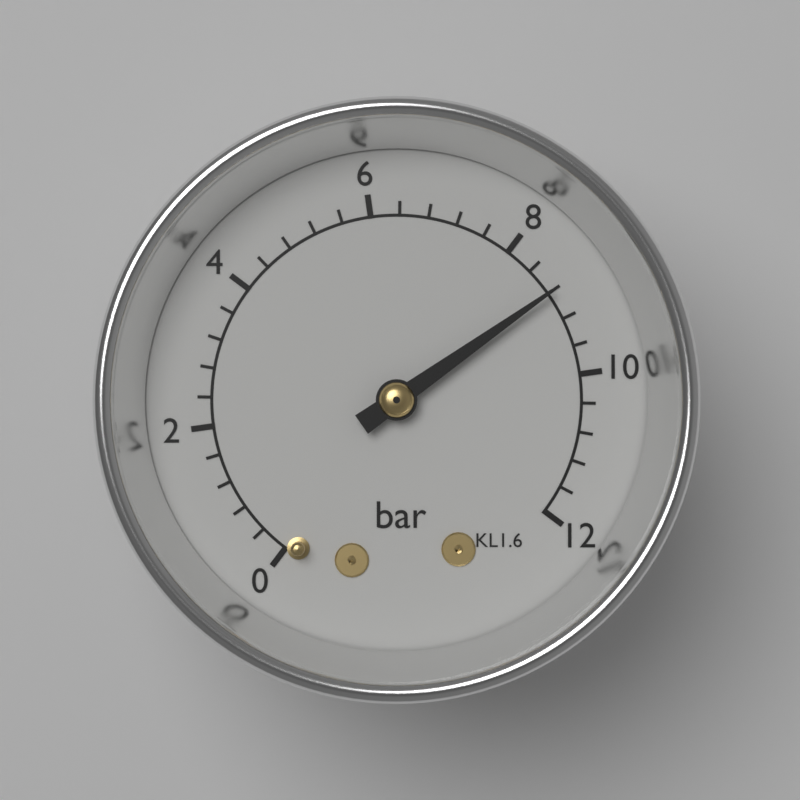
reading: 8.8 bar
